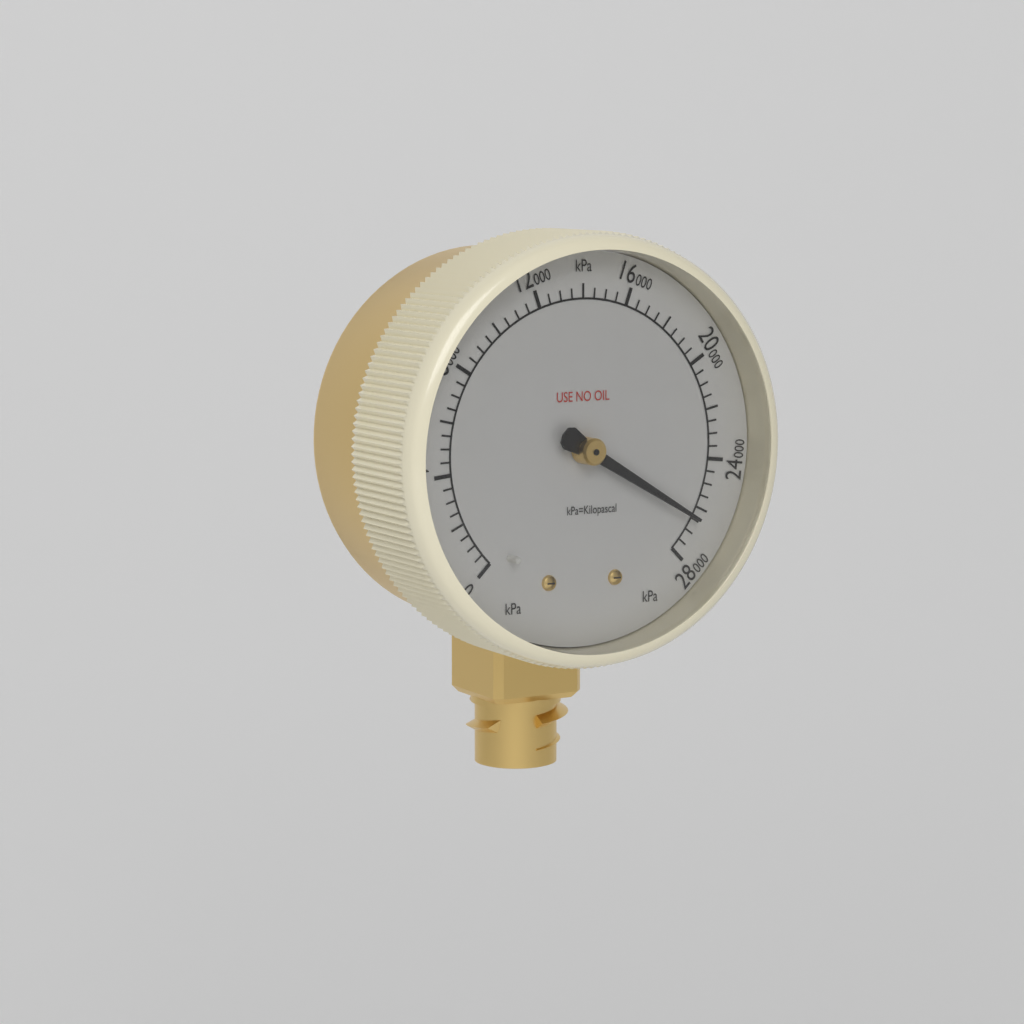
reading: 26500 kPa
